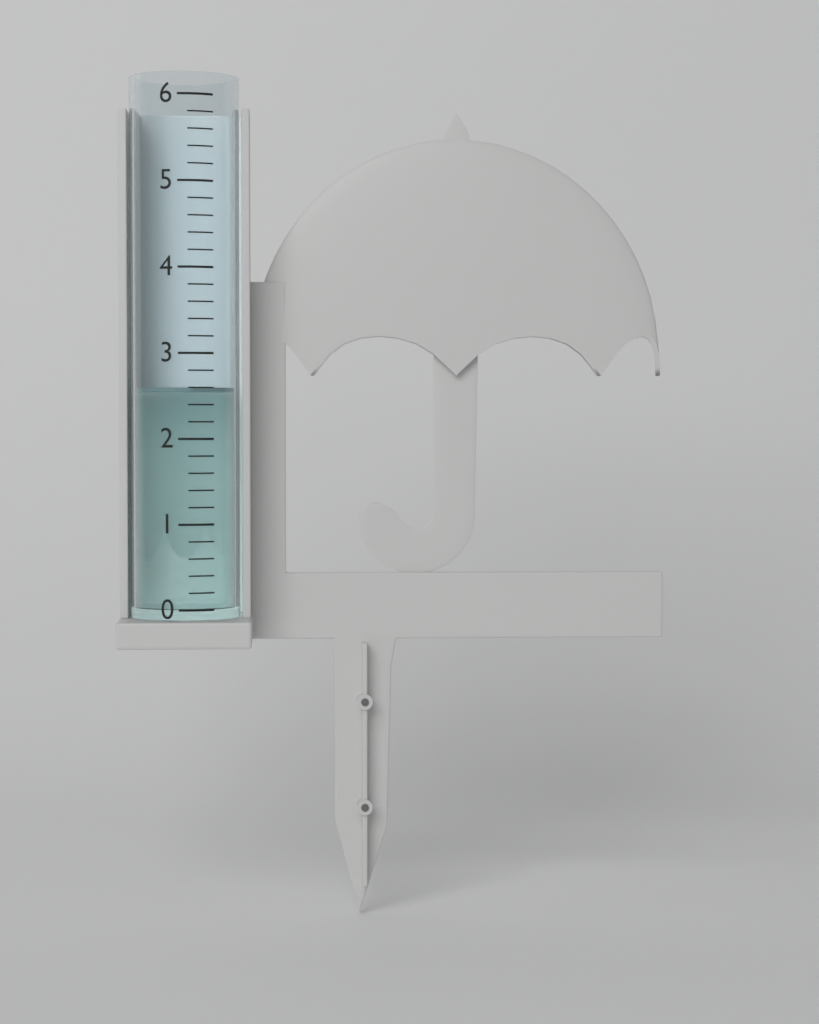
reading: 2.6 (no unit)
